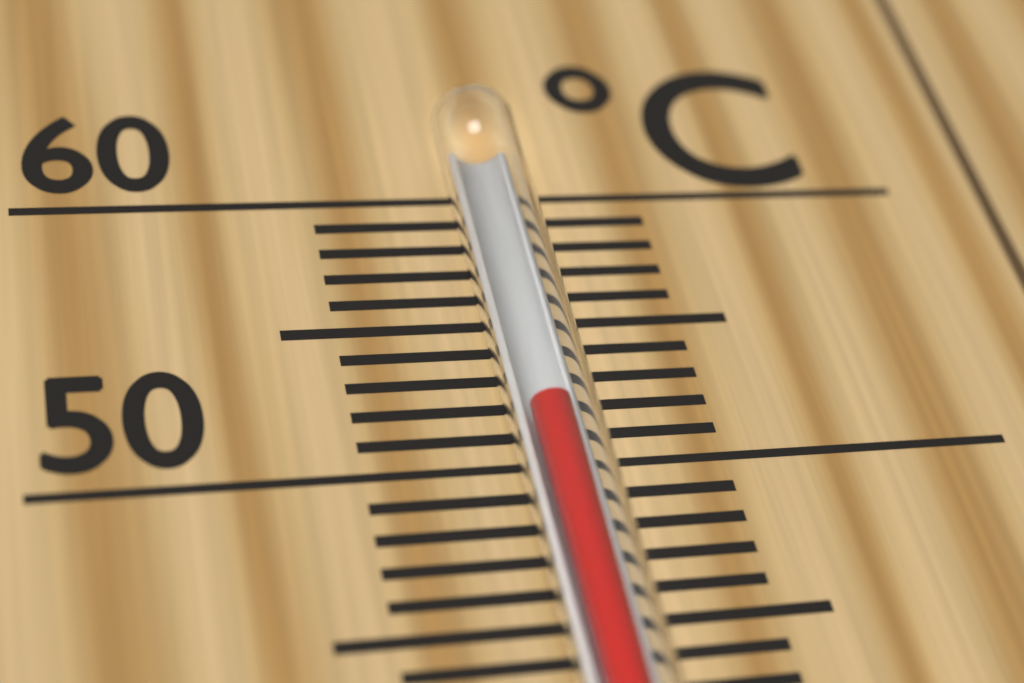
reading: 51 °C
